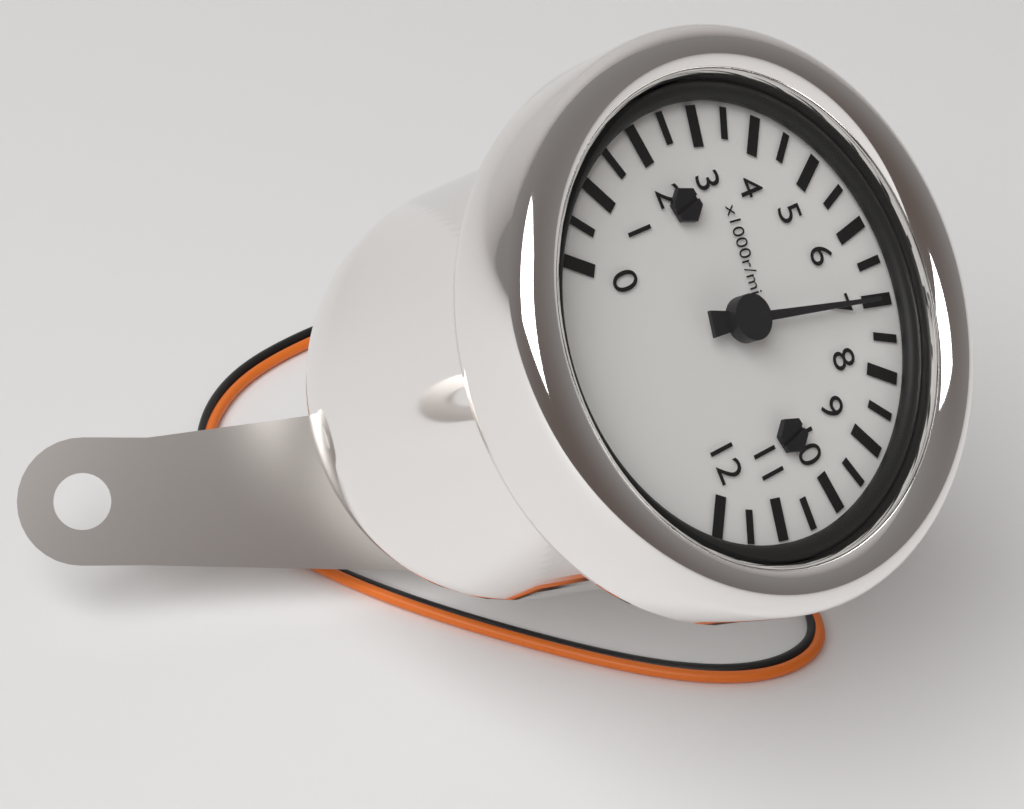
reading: 7000 r/min
